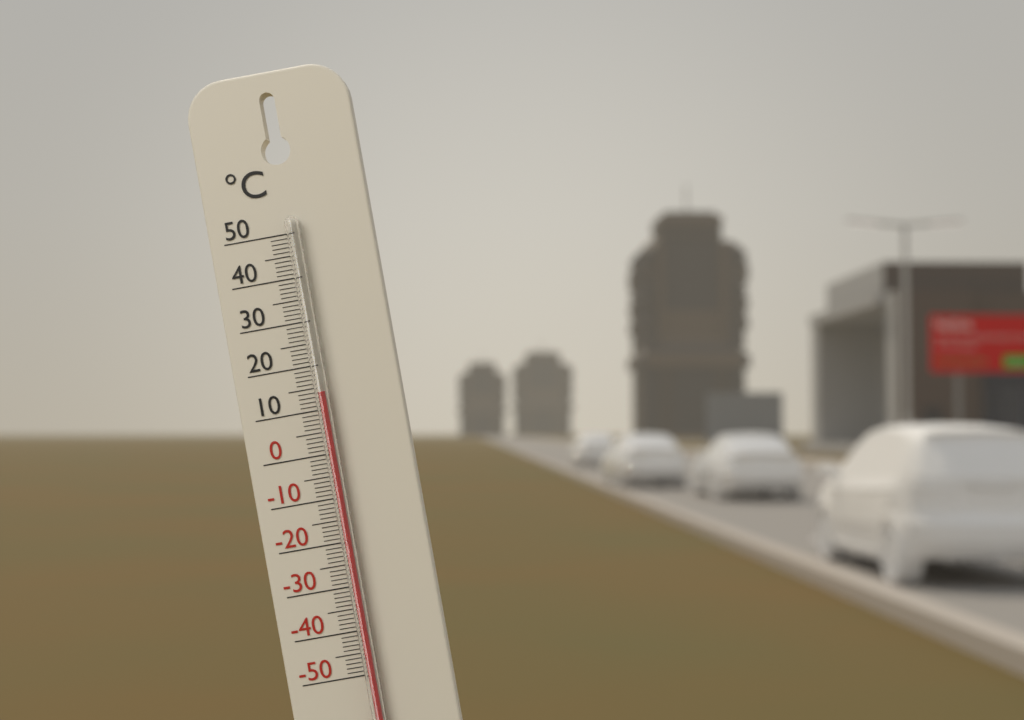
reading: 14 °C
